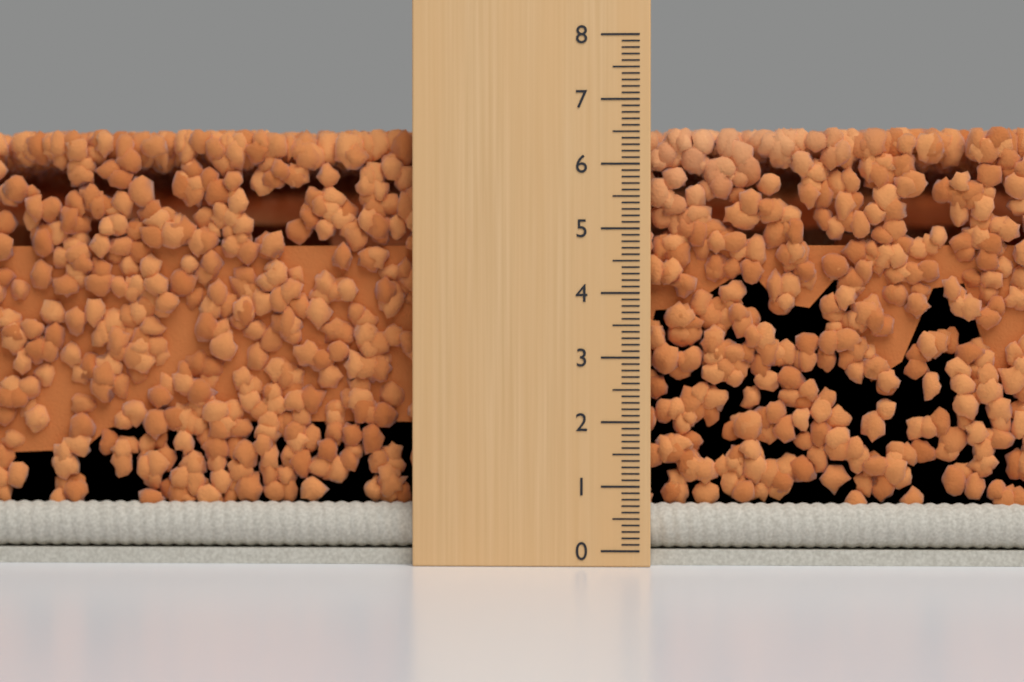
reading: 6.6 (no unit)
